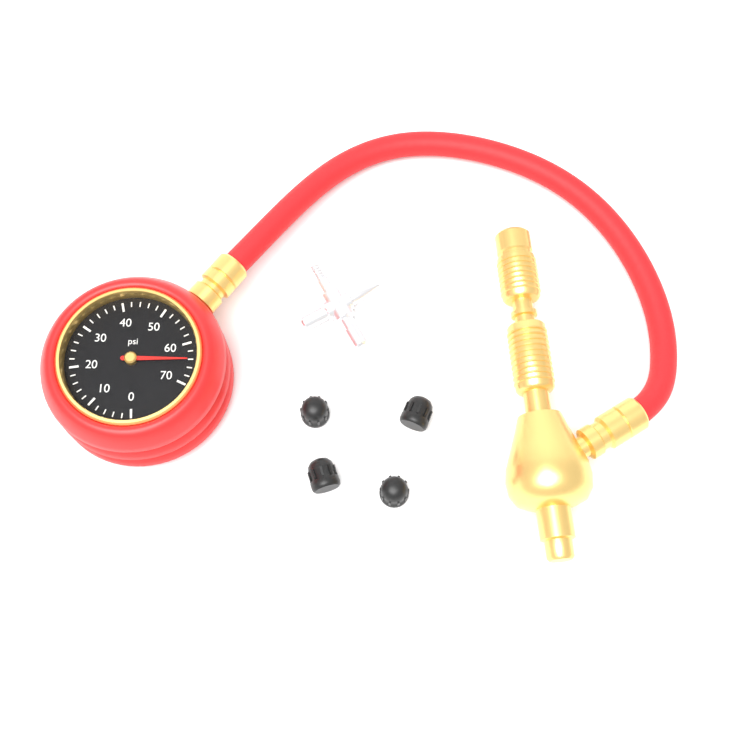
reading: 64 psi
